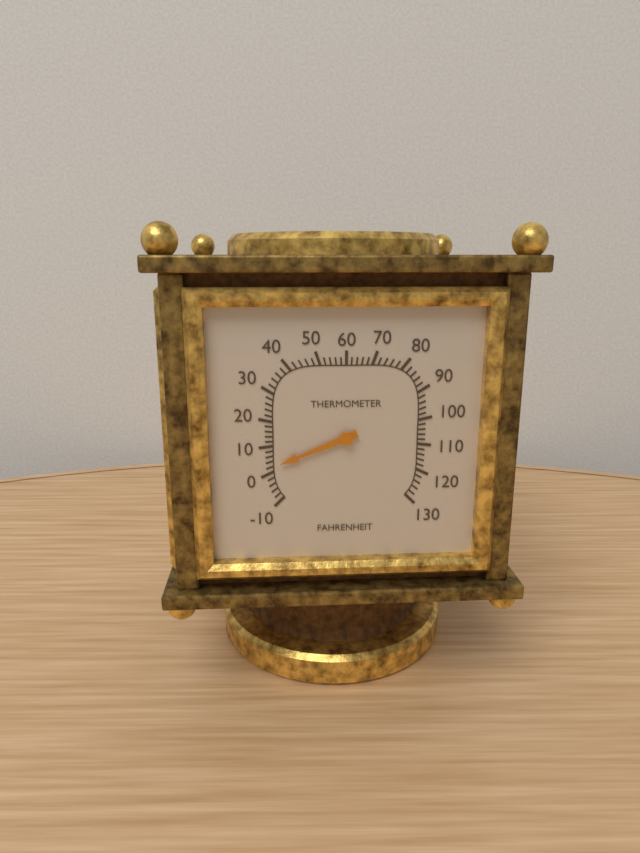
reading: 2 °F
